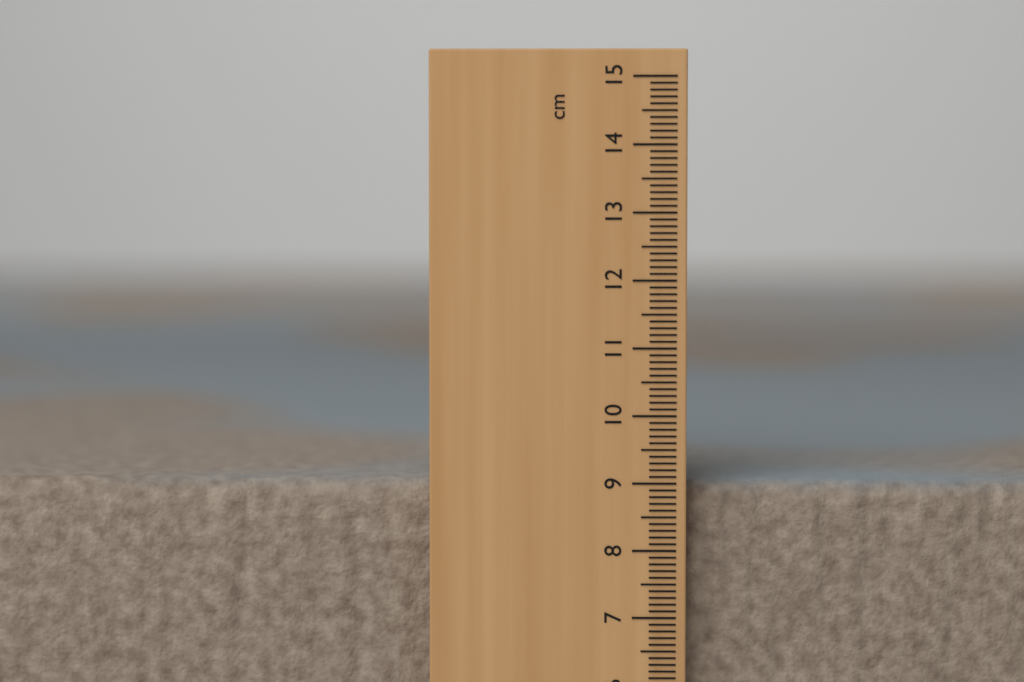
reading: 9.0 cm
